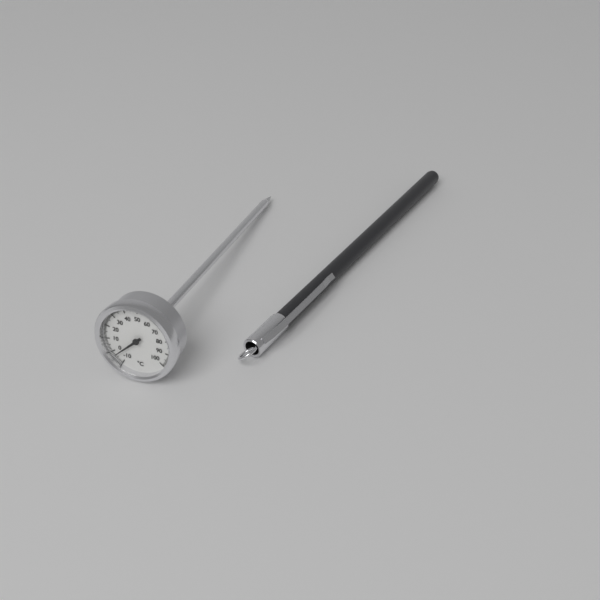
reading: -3 °C
